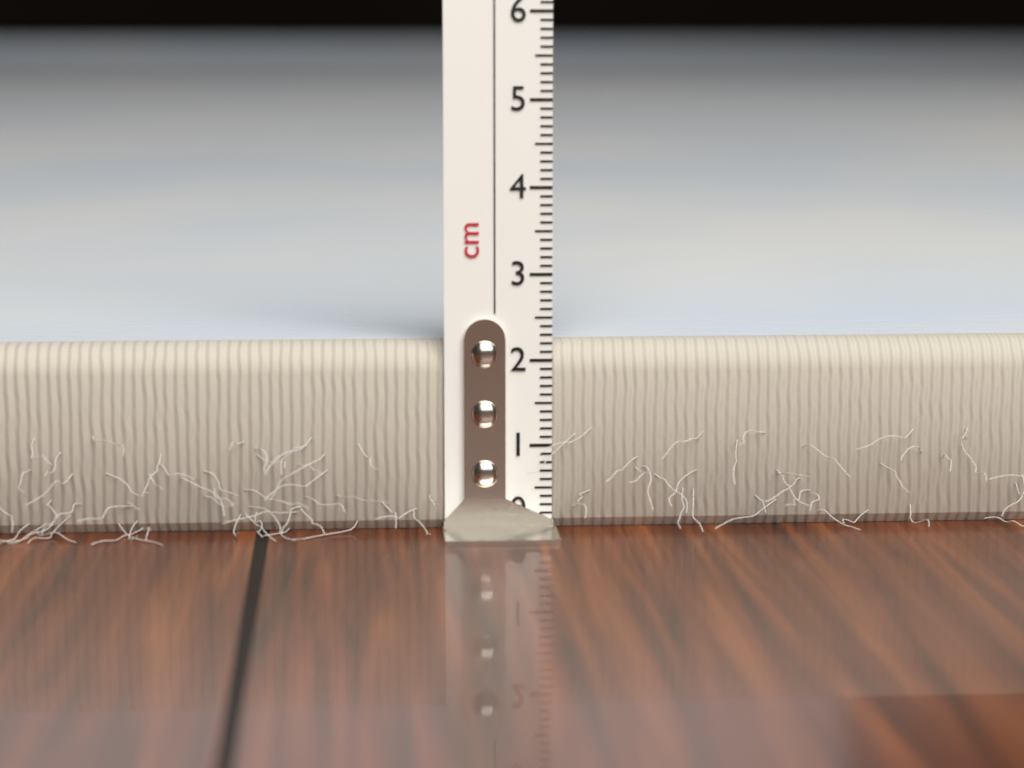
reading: 2.2 cm
